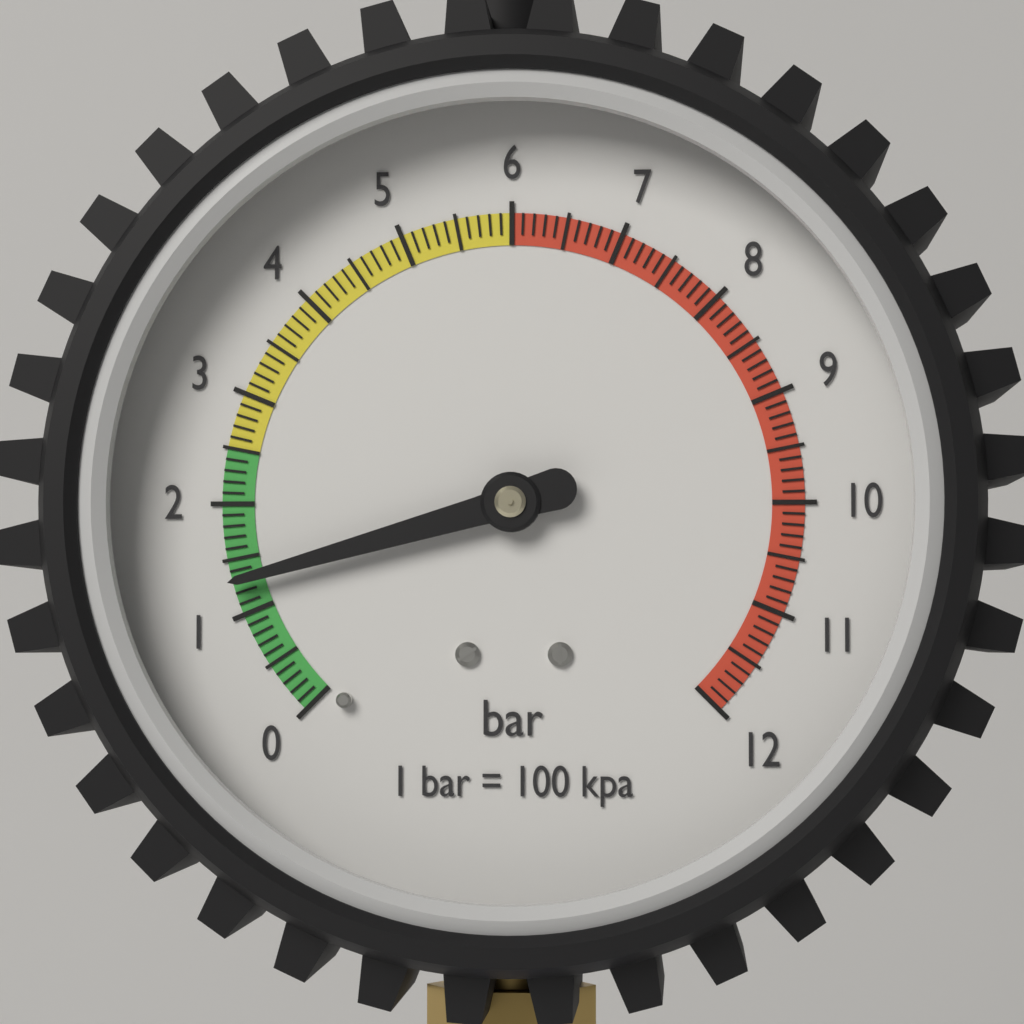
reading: 1.3 bar
